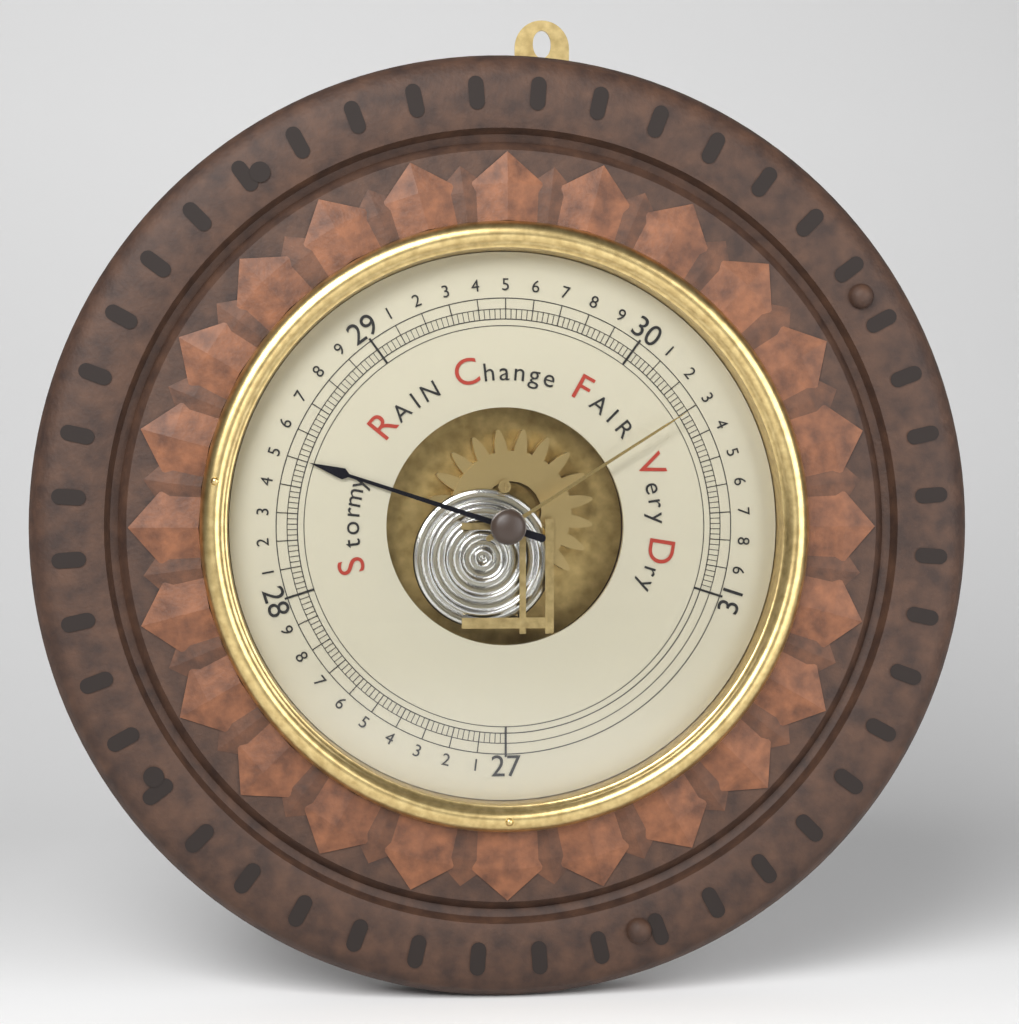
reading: 28.50 inHg
